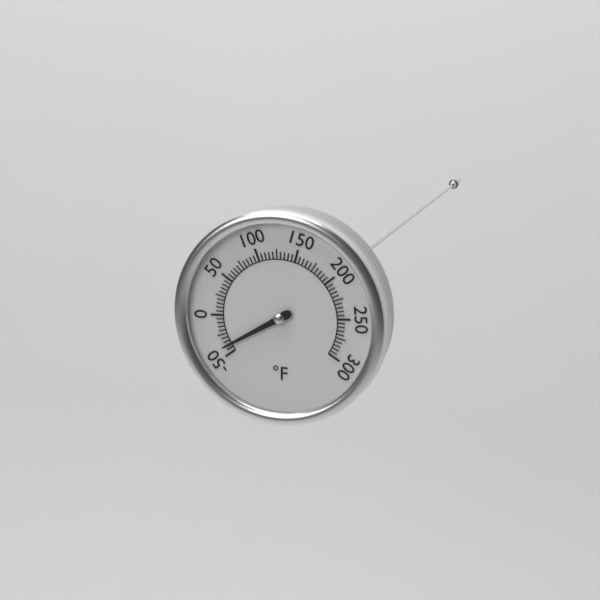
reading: -40 °F
